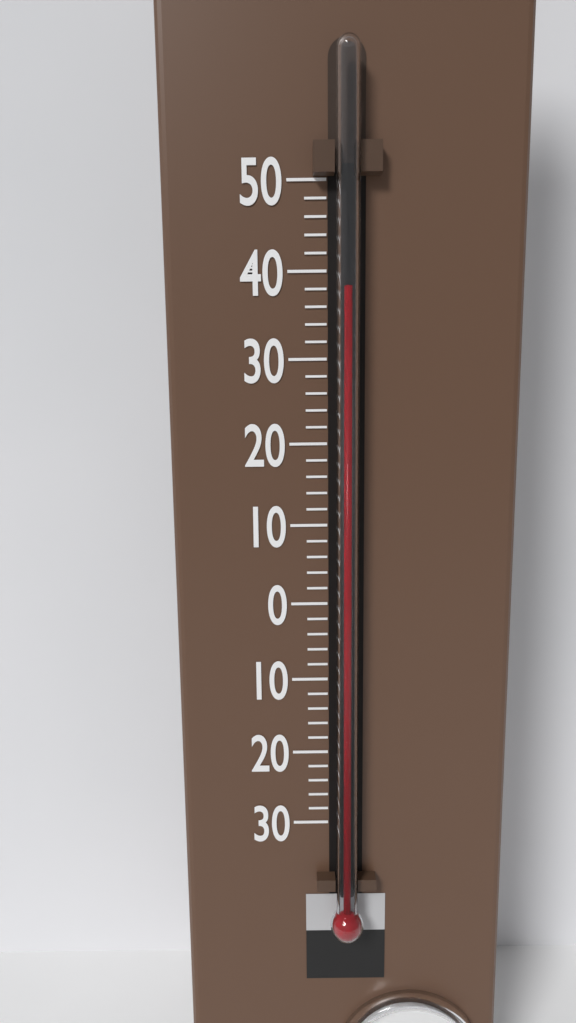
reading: 38 °C
